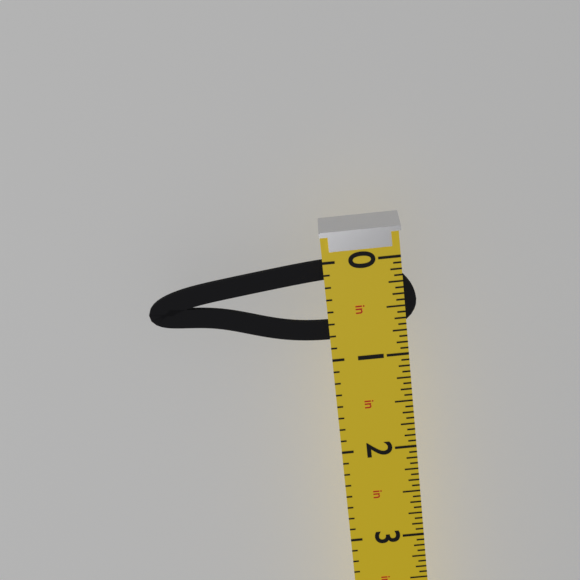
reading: 0.8125 in
